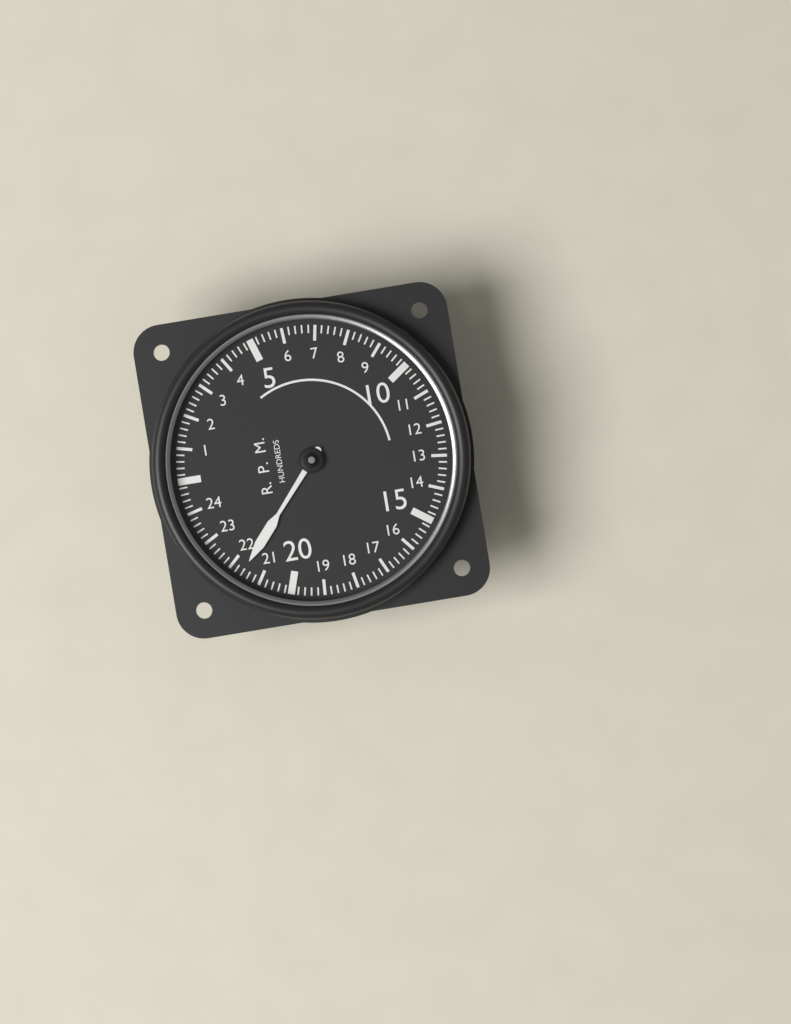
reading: 21.6 RPM x100
